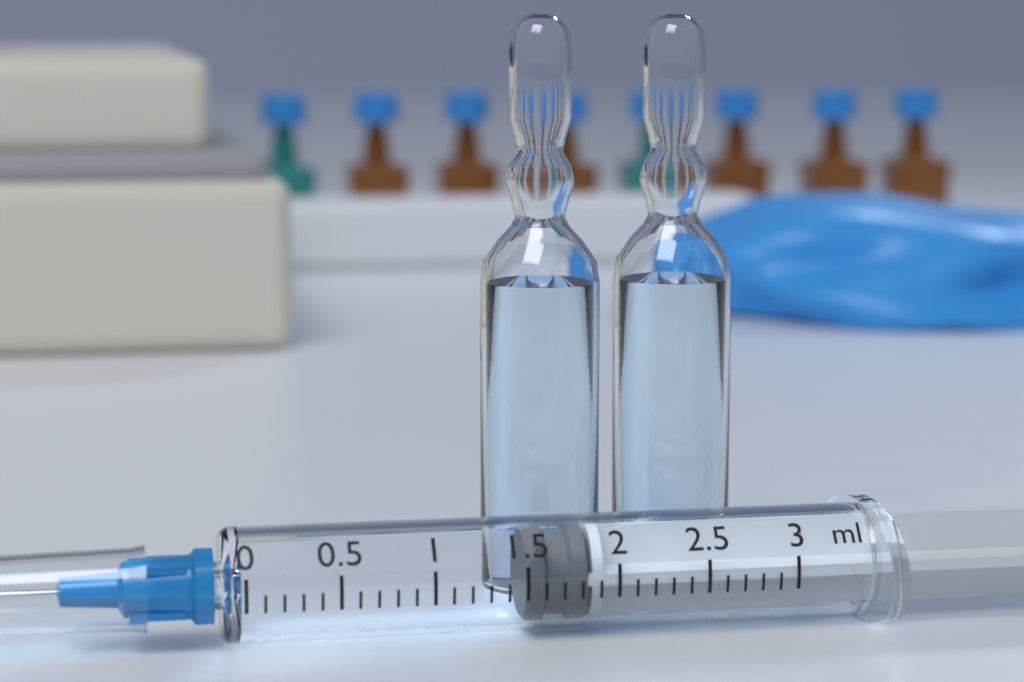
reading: 1.5 ml
